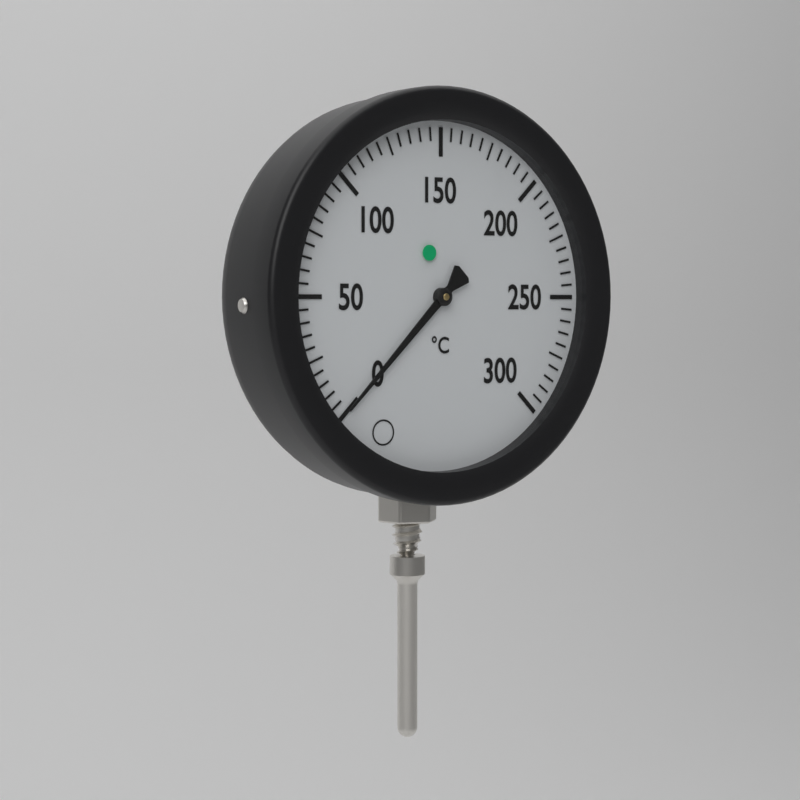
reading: 0 °C
